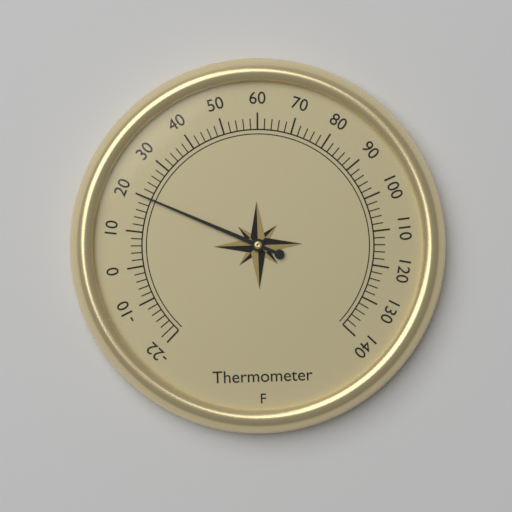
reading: 20 °F
